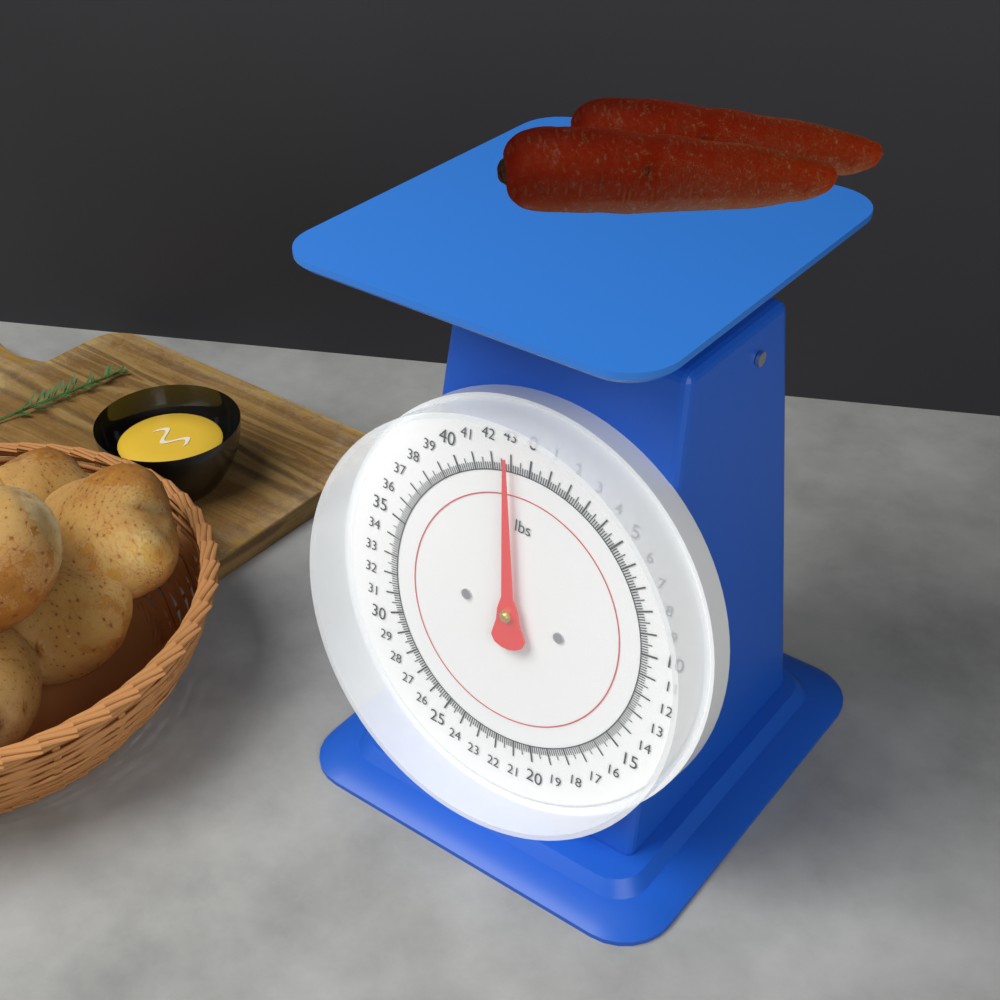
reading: 42.875 lbs
